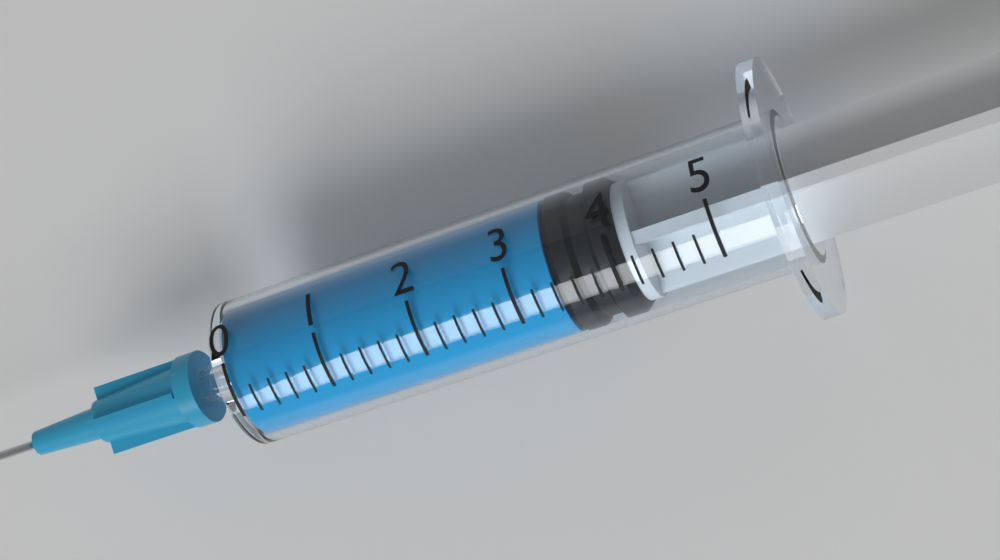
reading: 3.4 (no unit)
